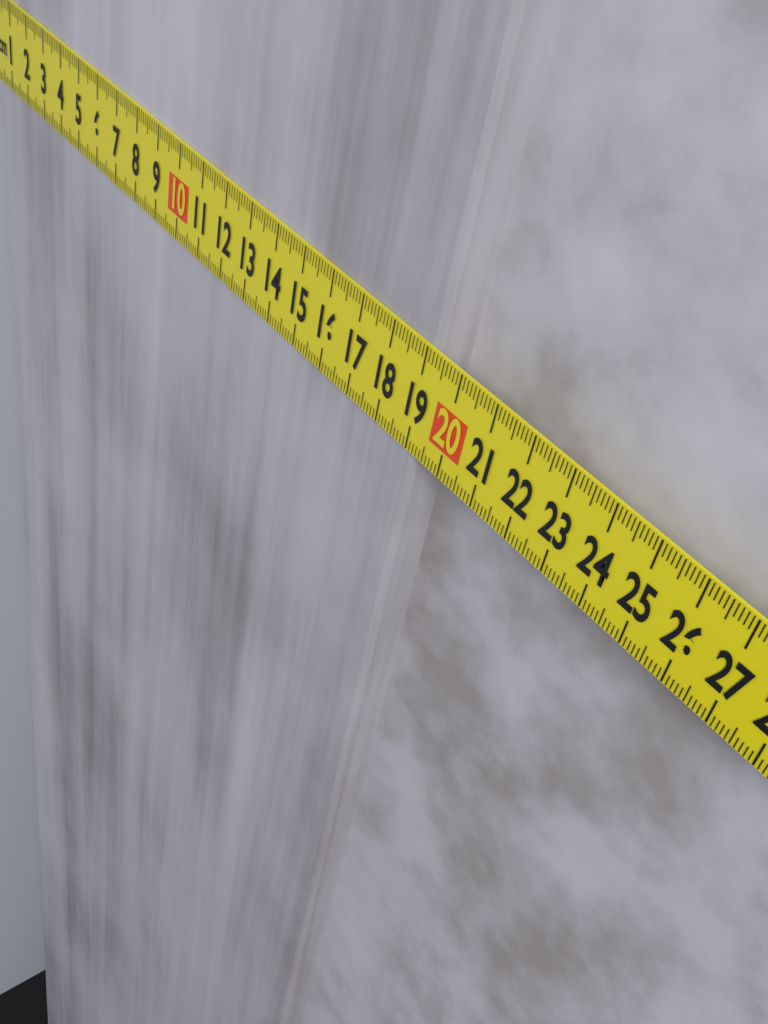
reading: 19.2 cm
